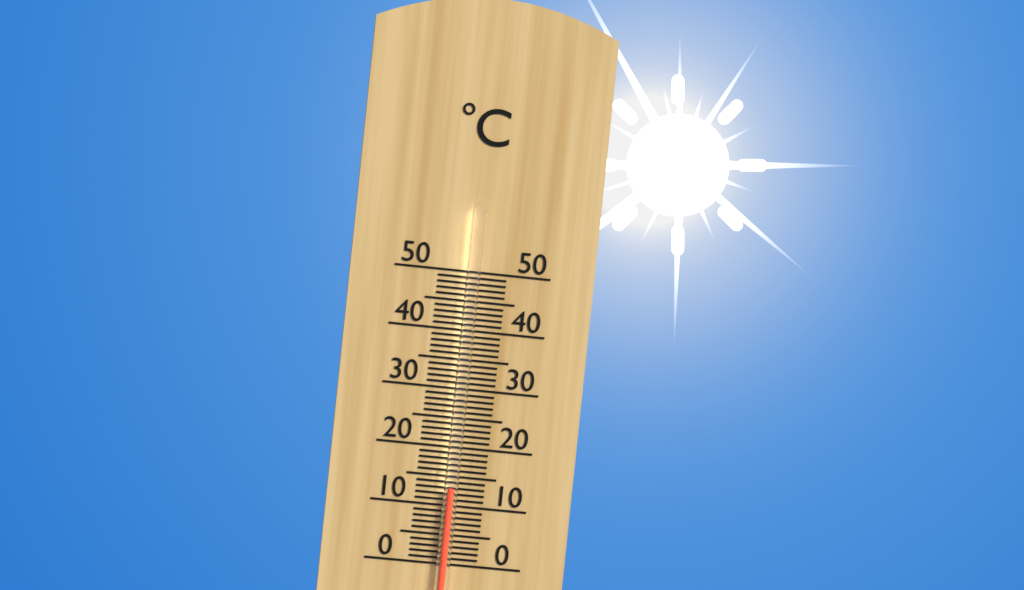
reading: 13 °C
